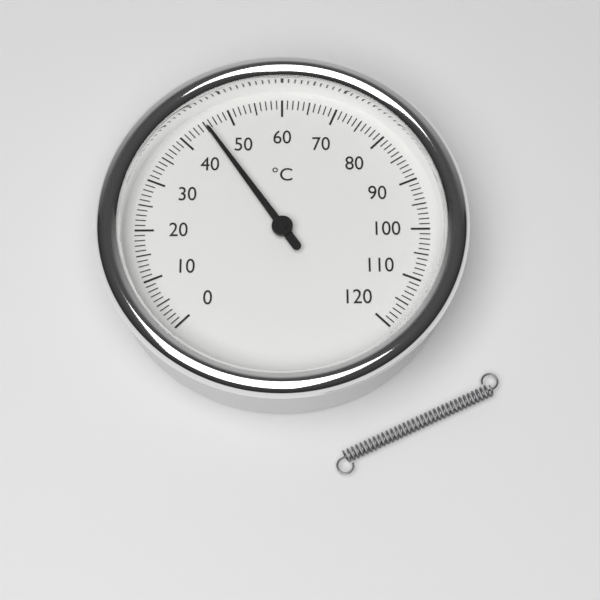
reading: 45 °C
